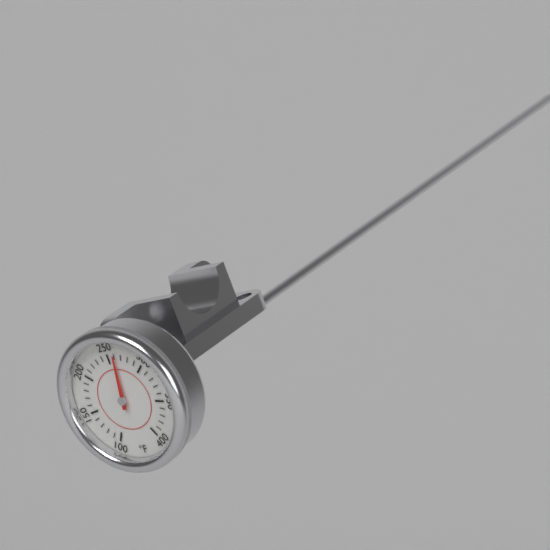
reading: 260 °F
